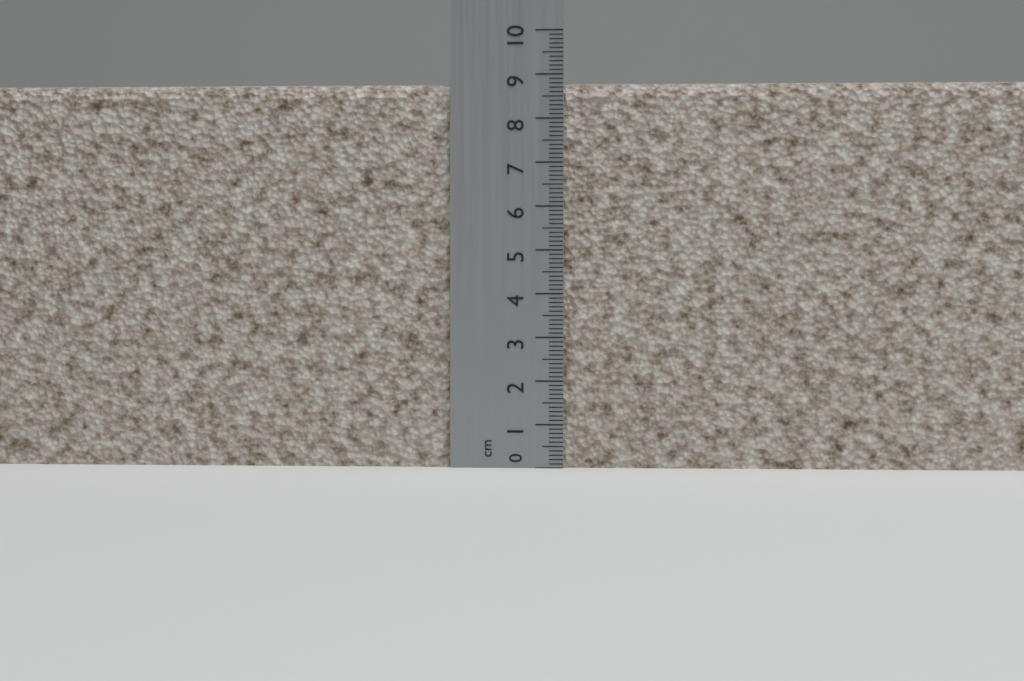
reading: 8.8 cm
